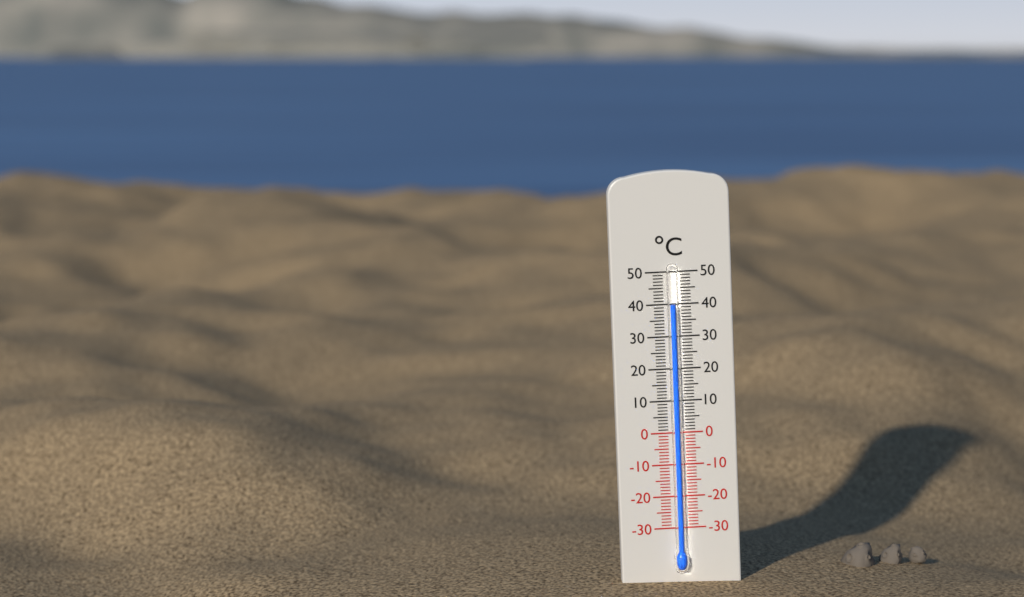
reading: 40 °C
